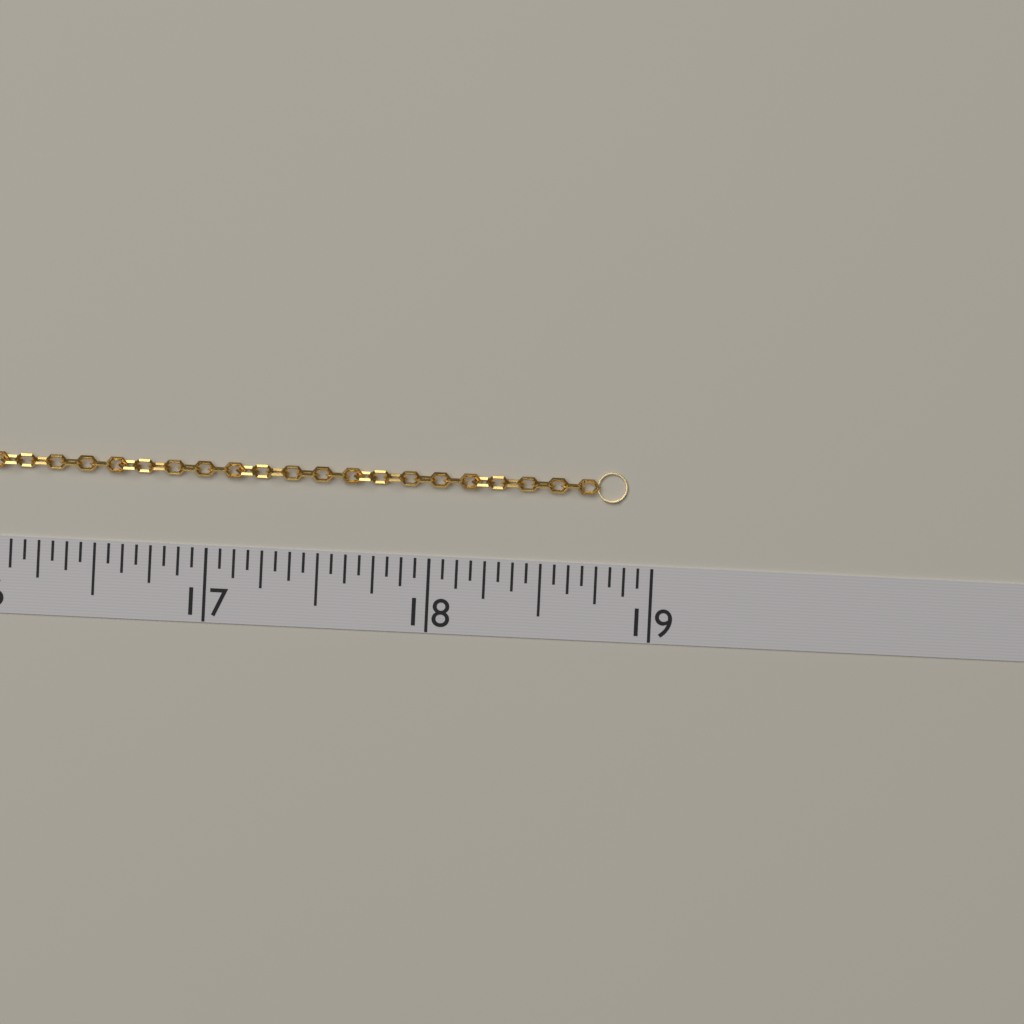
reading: 18.8750 (no unit)
